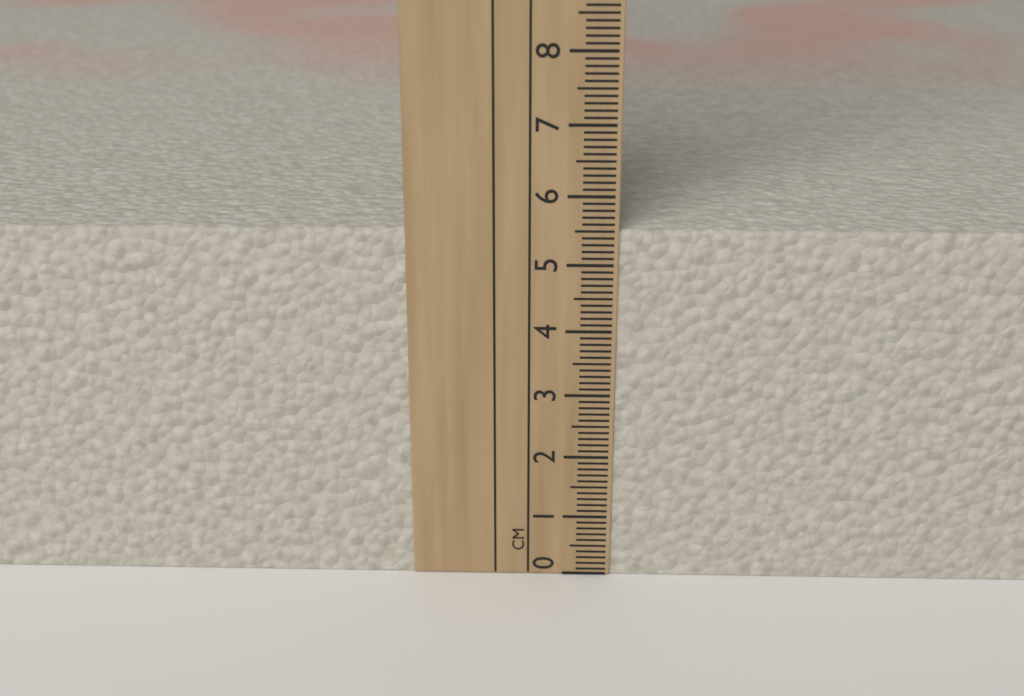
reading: 5.5 cm
